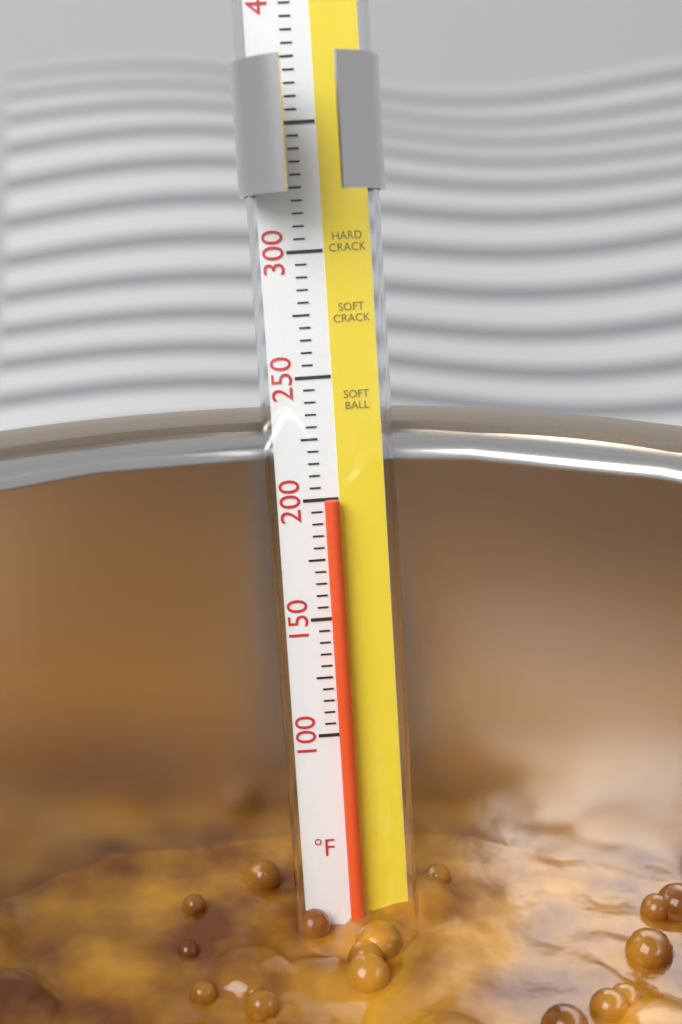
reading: 200 °F
